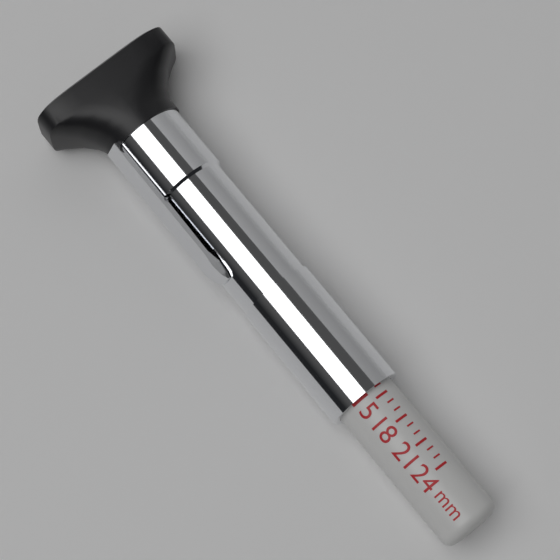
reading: 14 mm
